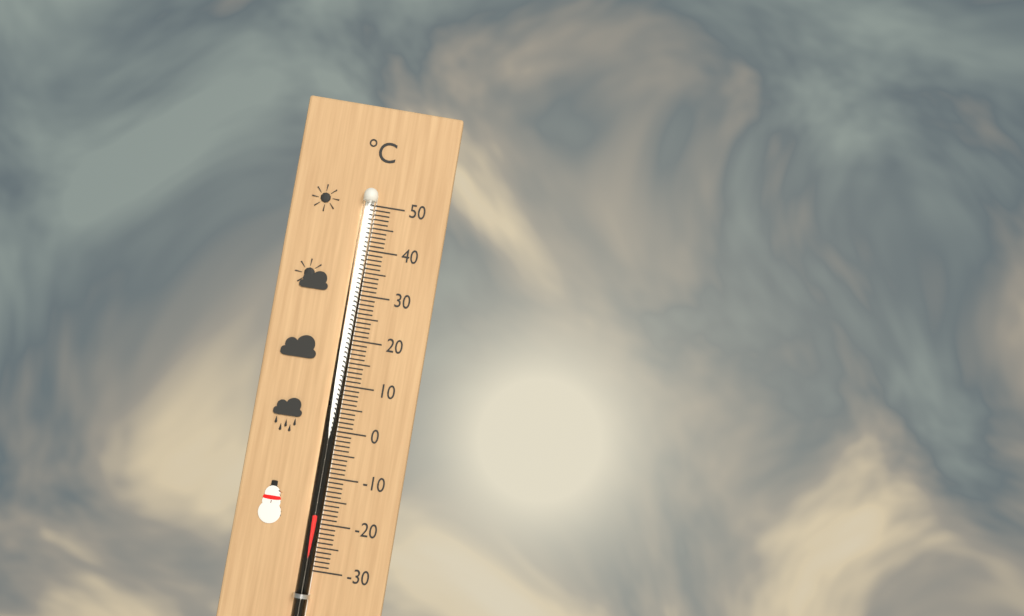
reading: -18 °C
